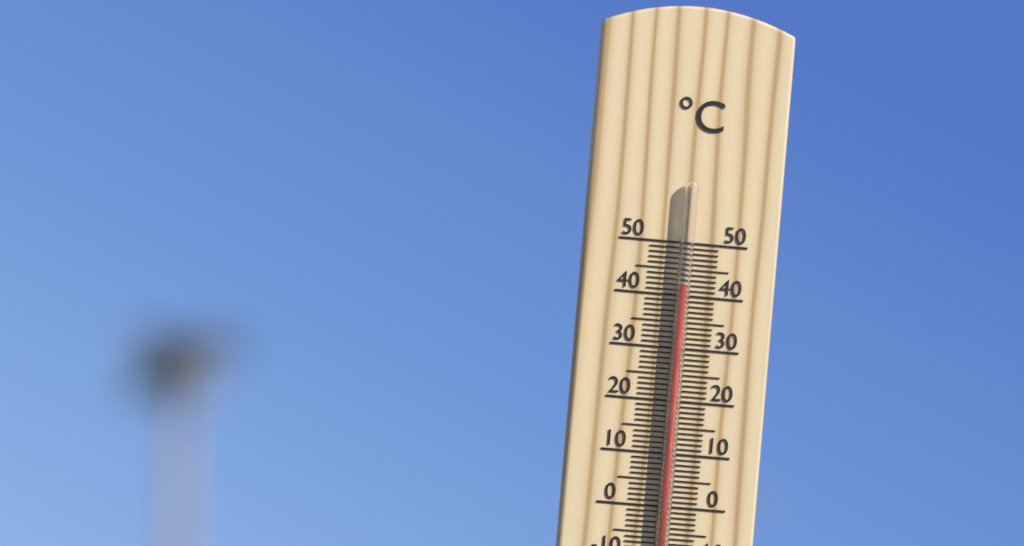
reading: 42 °C
